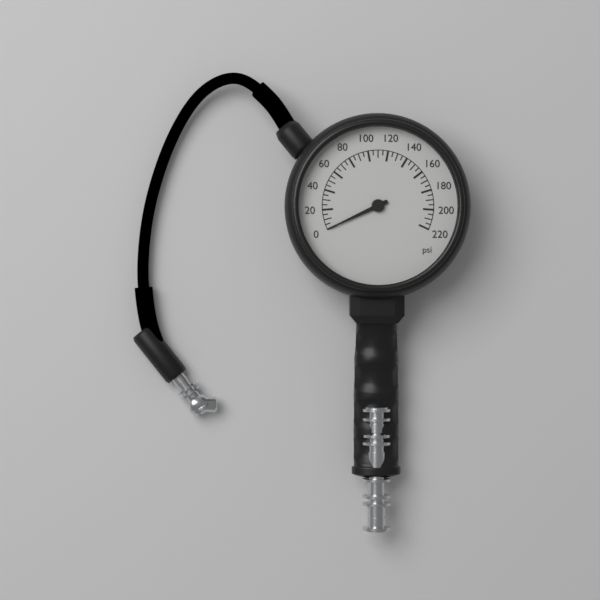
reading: 0 psi
